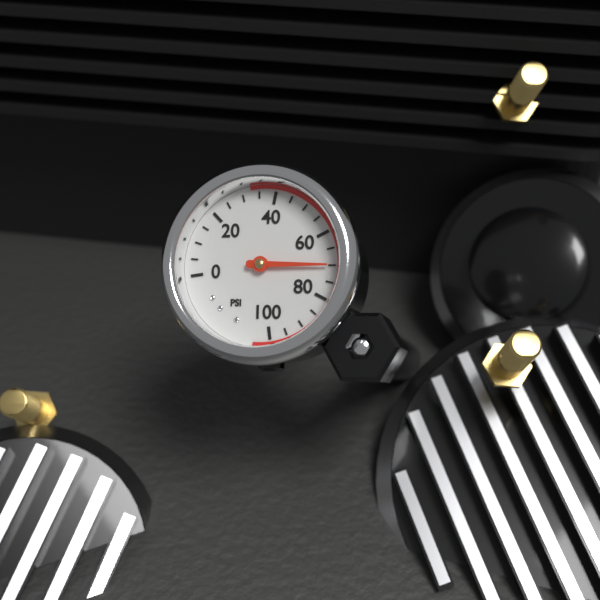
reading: 70 psi
